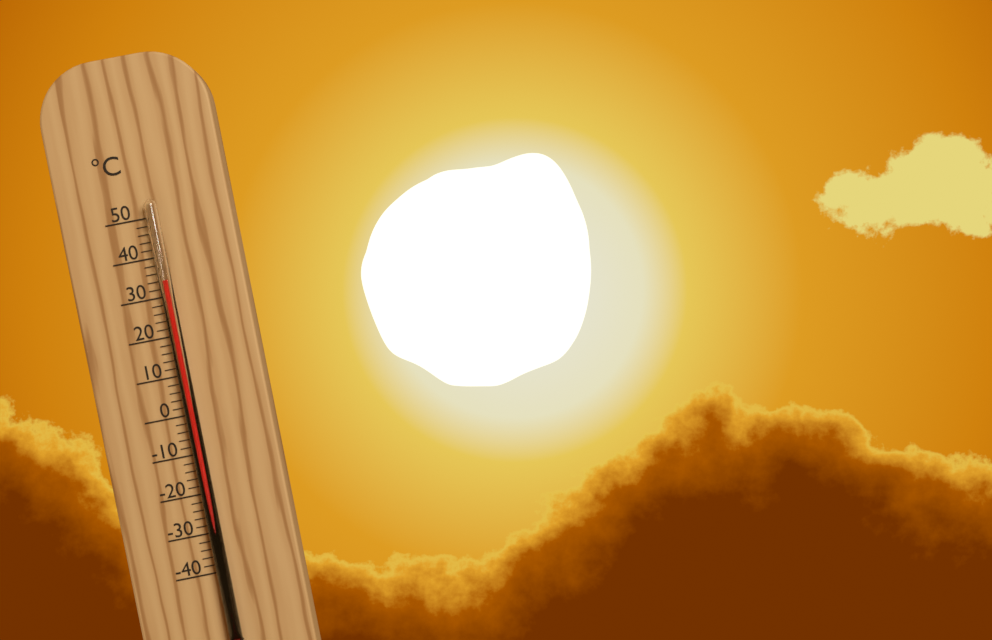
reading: 34 °C
